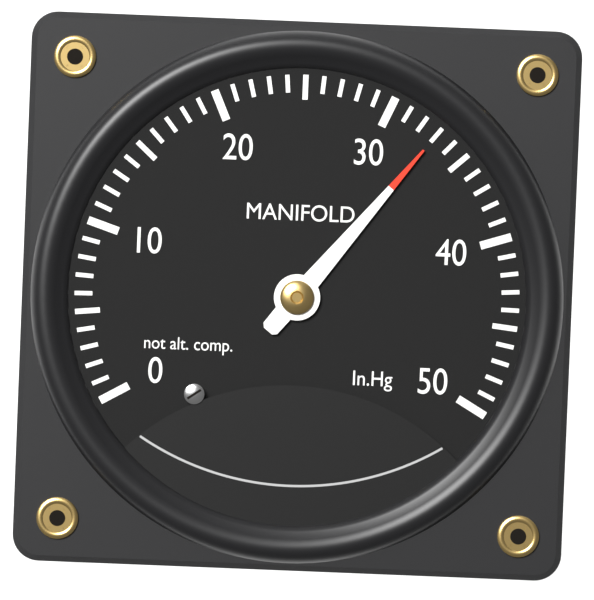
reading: 33 inHg
